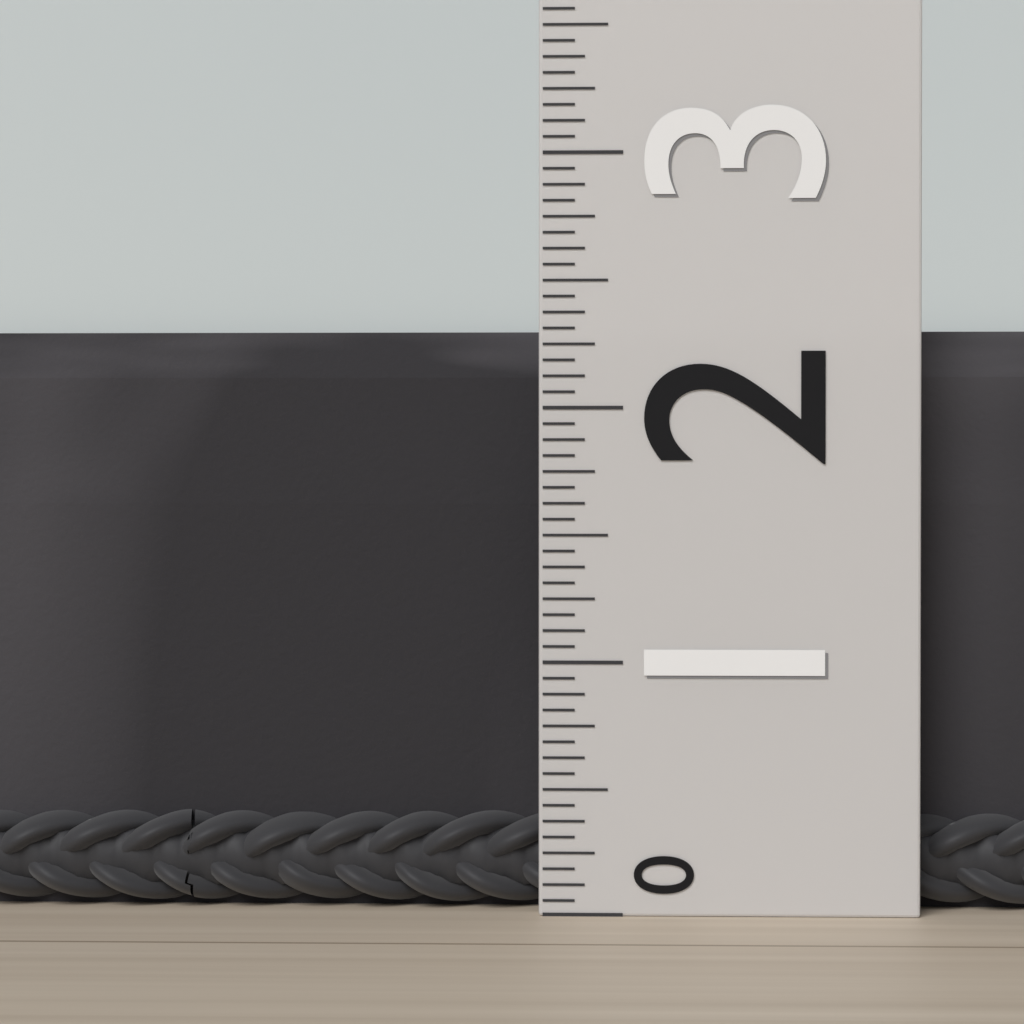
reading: 2.3125 (no unit)
